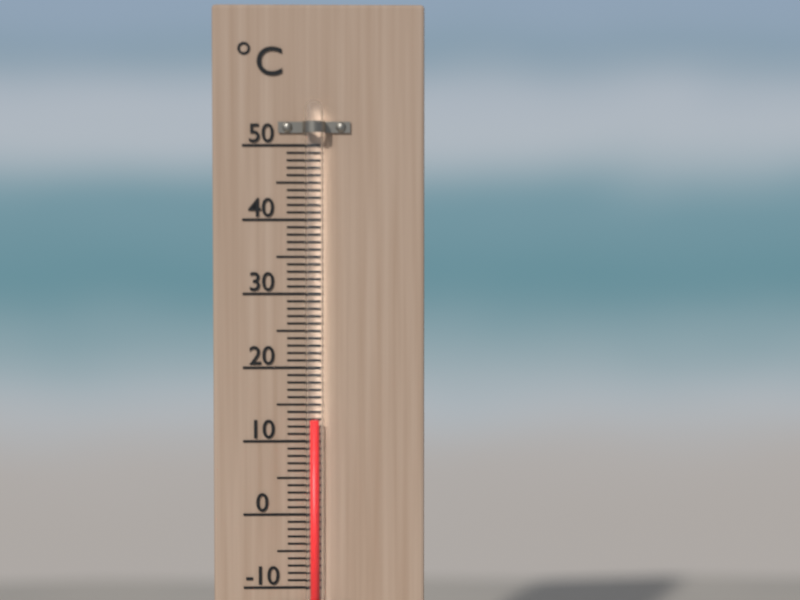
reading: 13 °C
